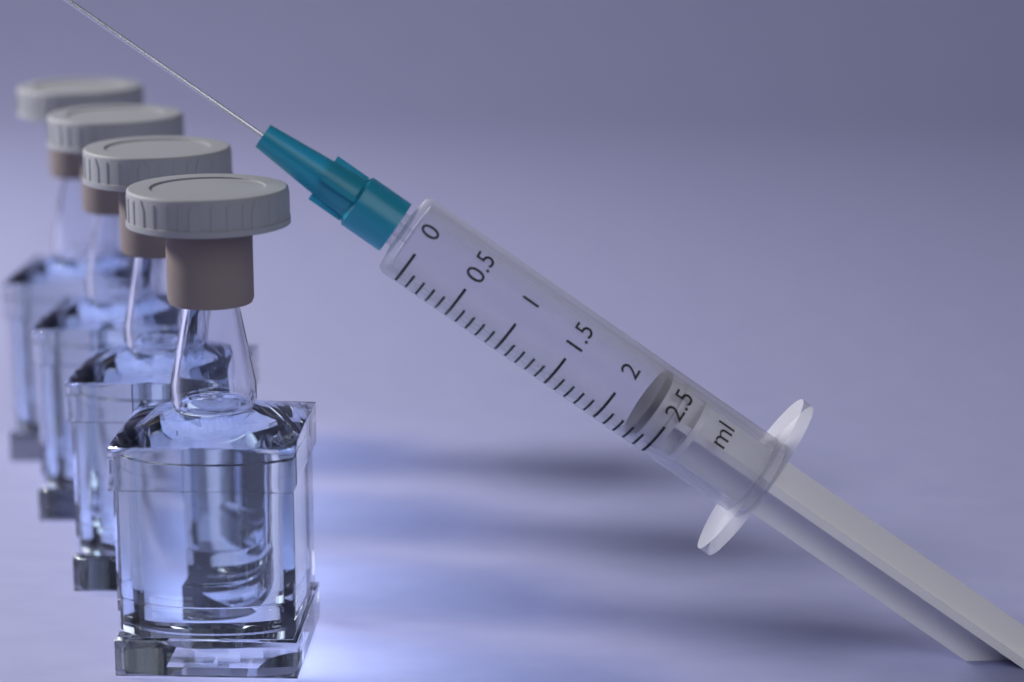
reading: 2.3 ml
